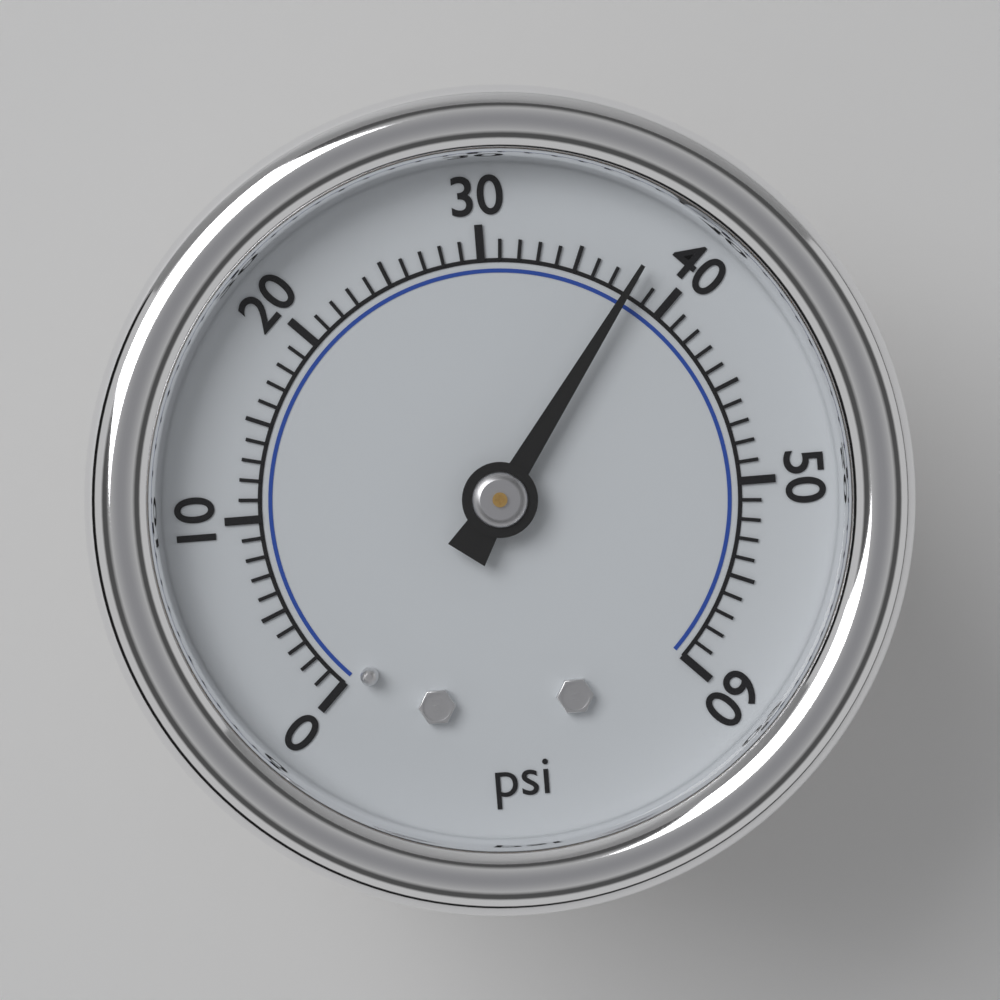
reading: 38 psi
